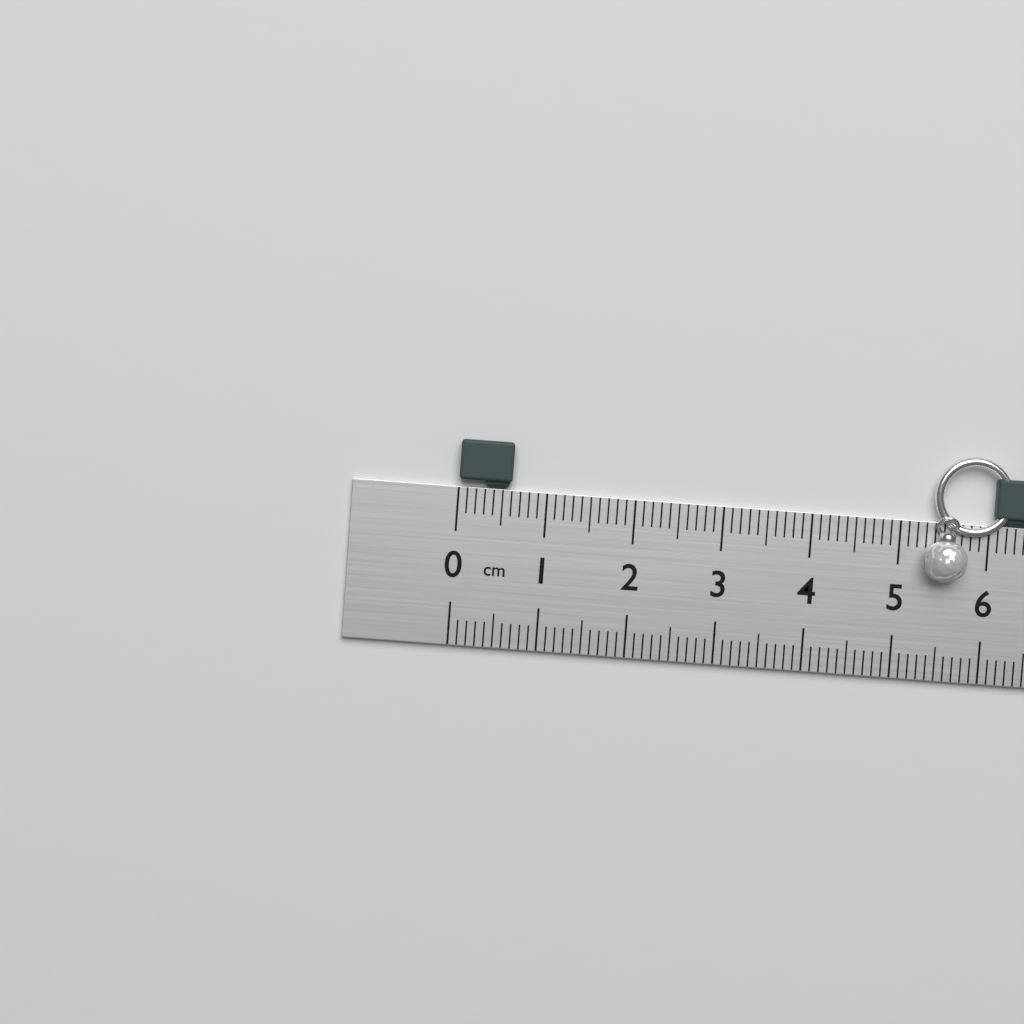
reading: 0.6 cm
